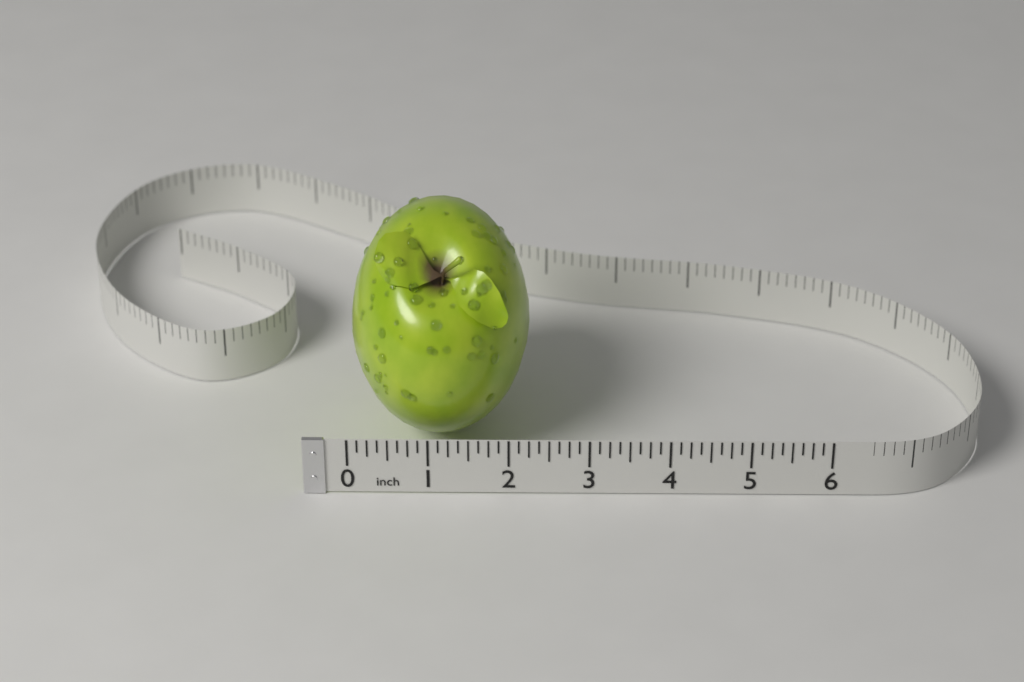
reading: 2.250 in
